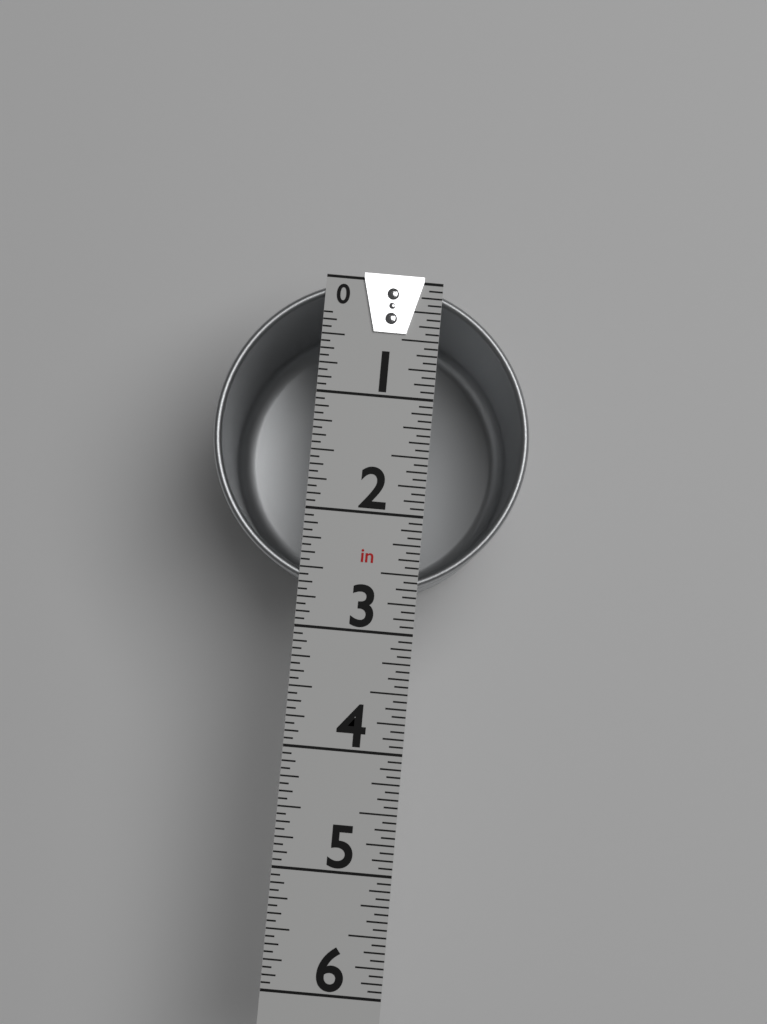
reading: 2.6875 in
